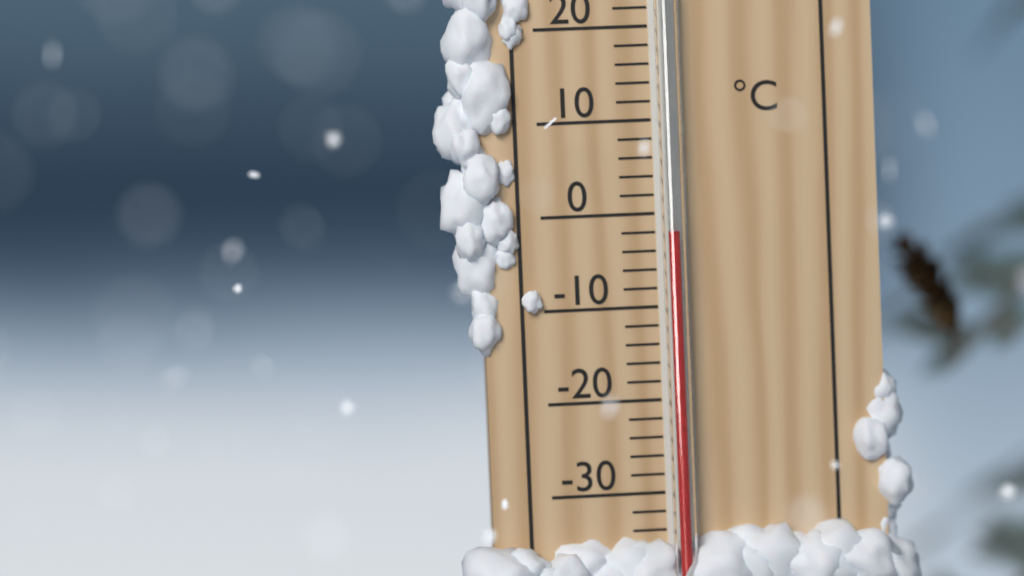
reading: -2 °C
